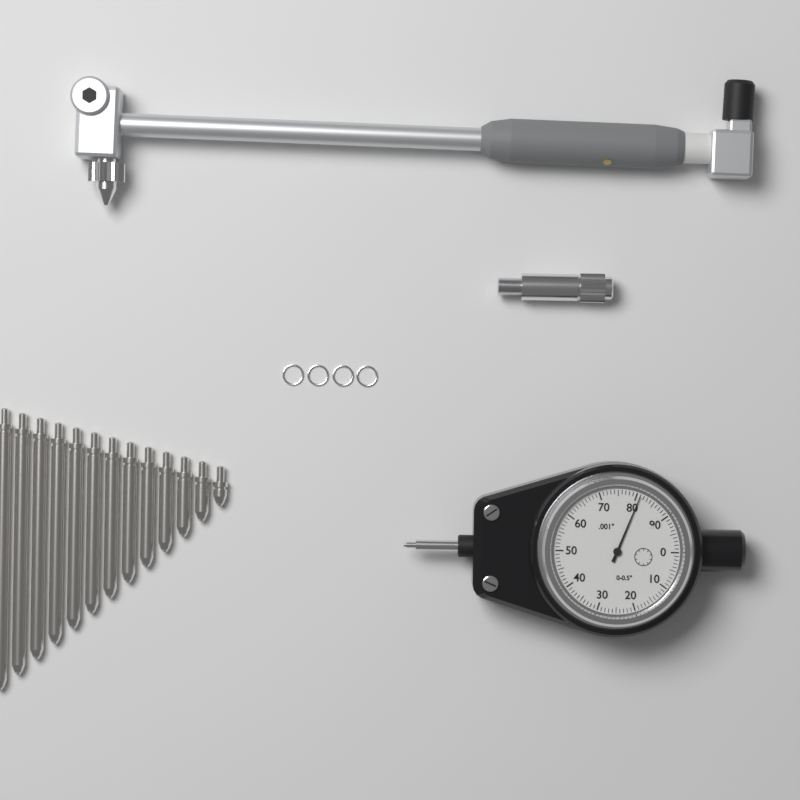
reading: 0.081 in
